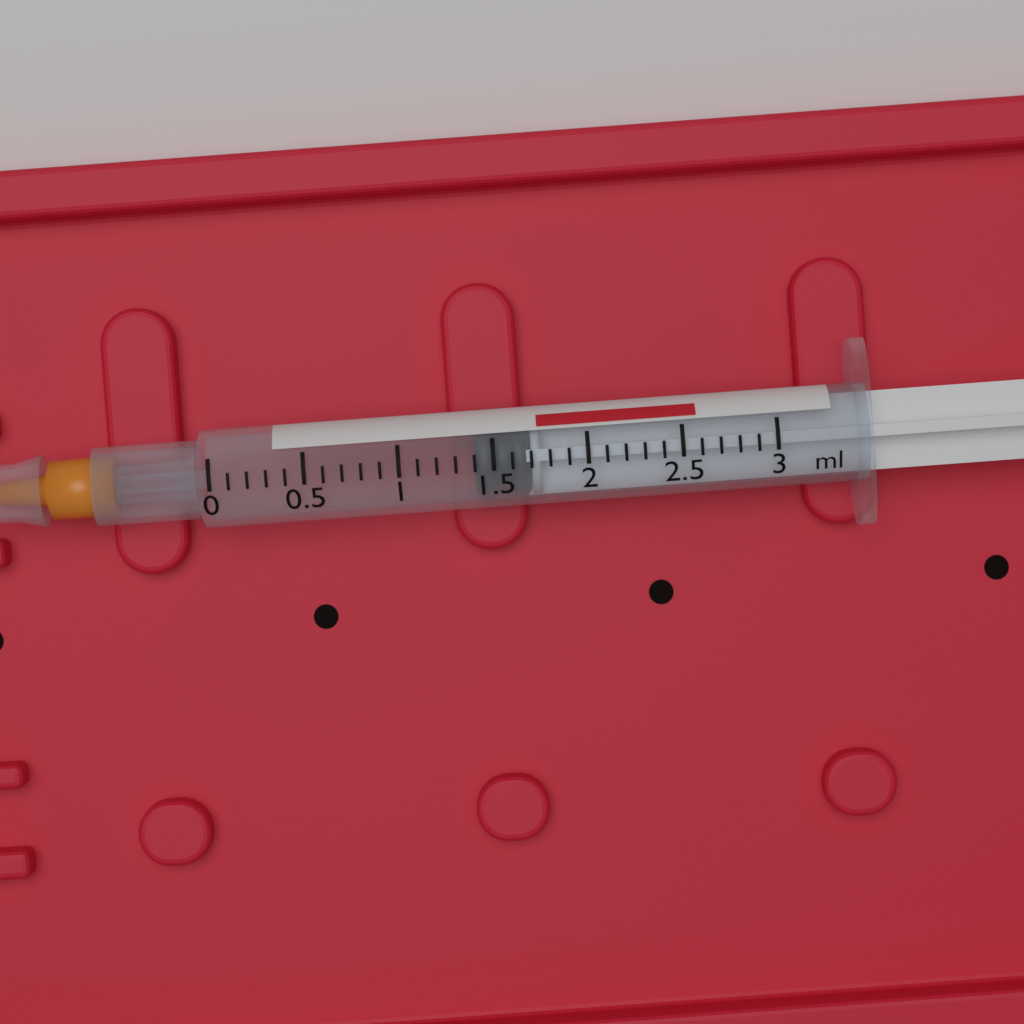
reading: 1.4 ml
